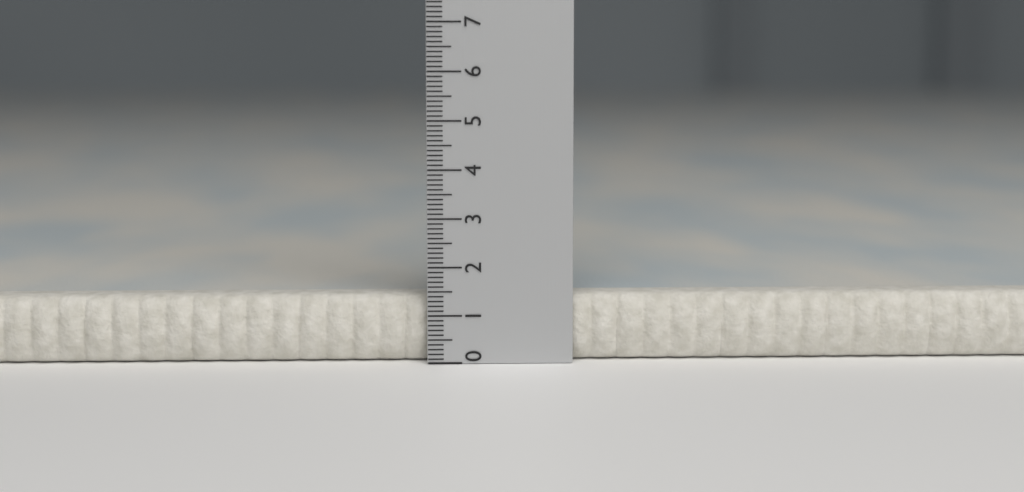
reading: 1.4 (no unit)
